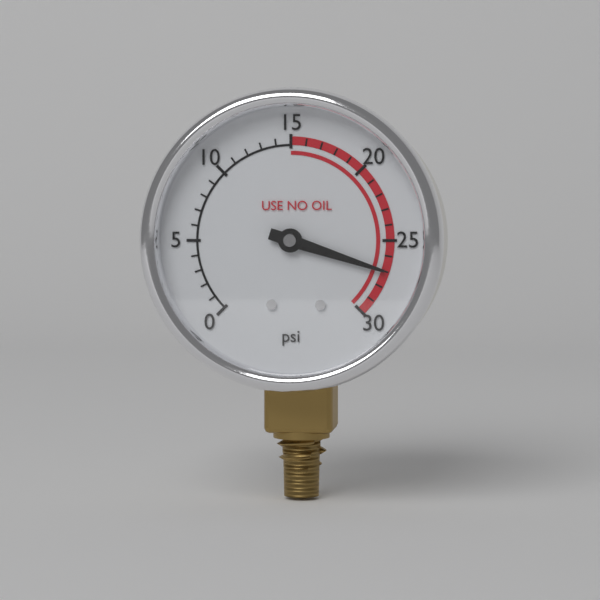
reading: 27 psi
